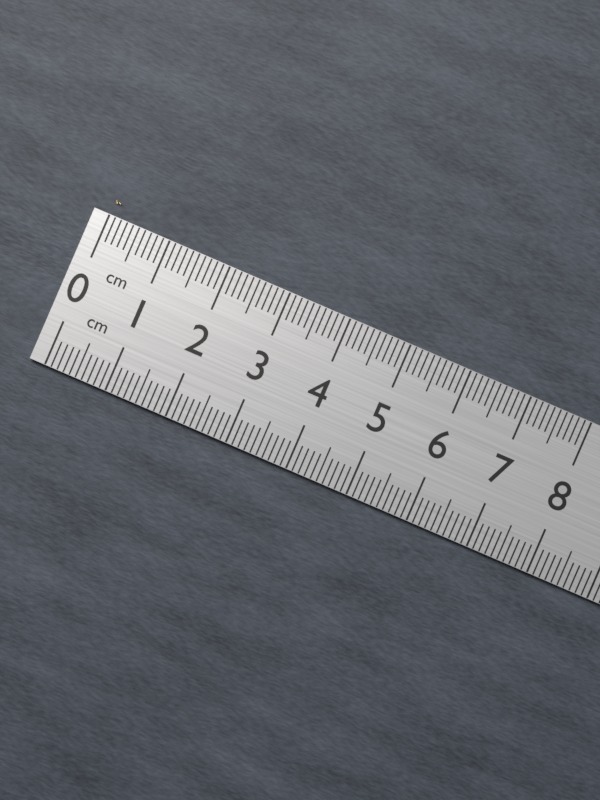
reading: 0.1 cm
